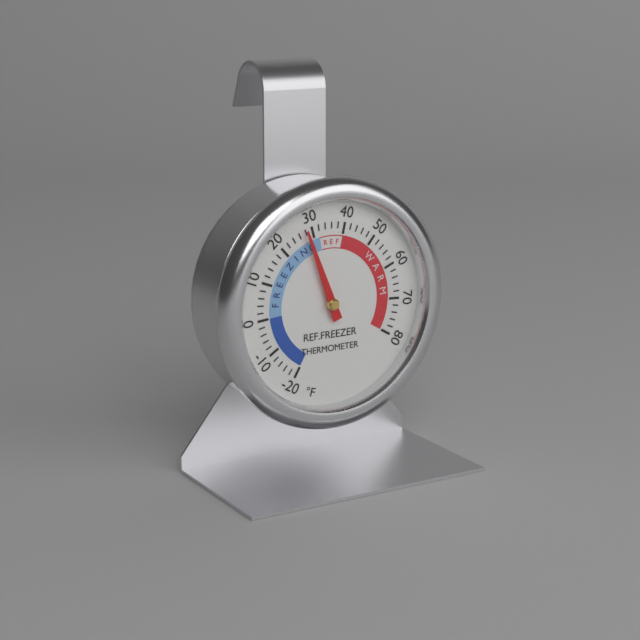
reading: 28 °F
